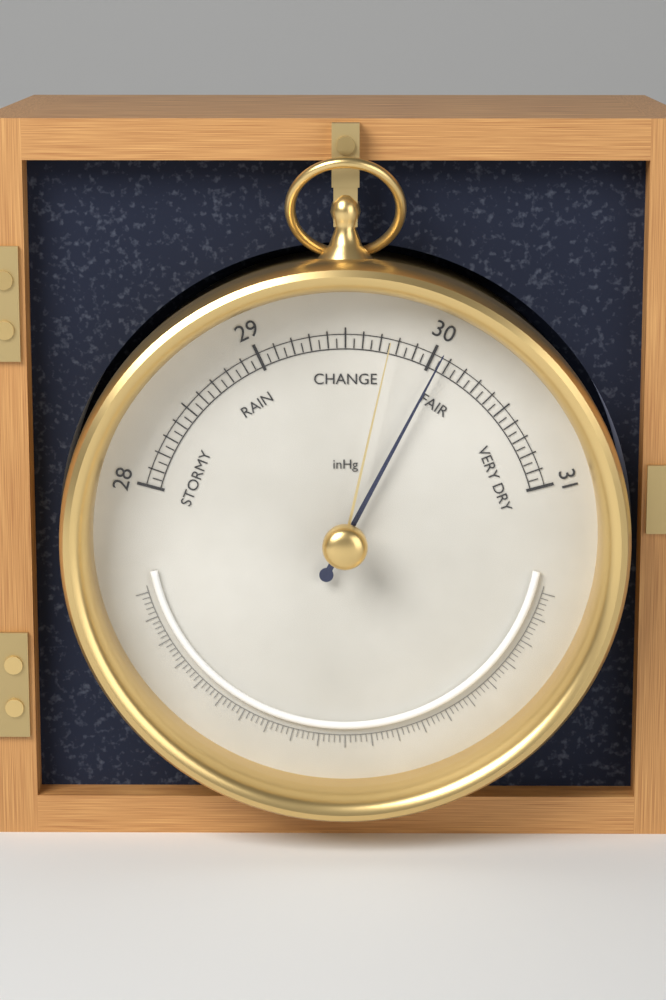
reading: 30.05 inHg
